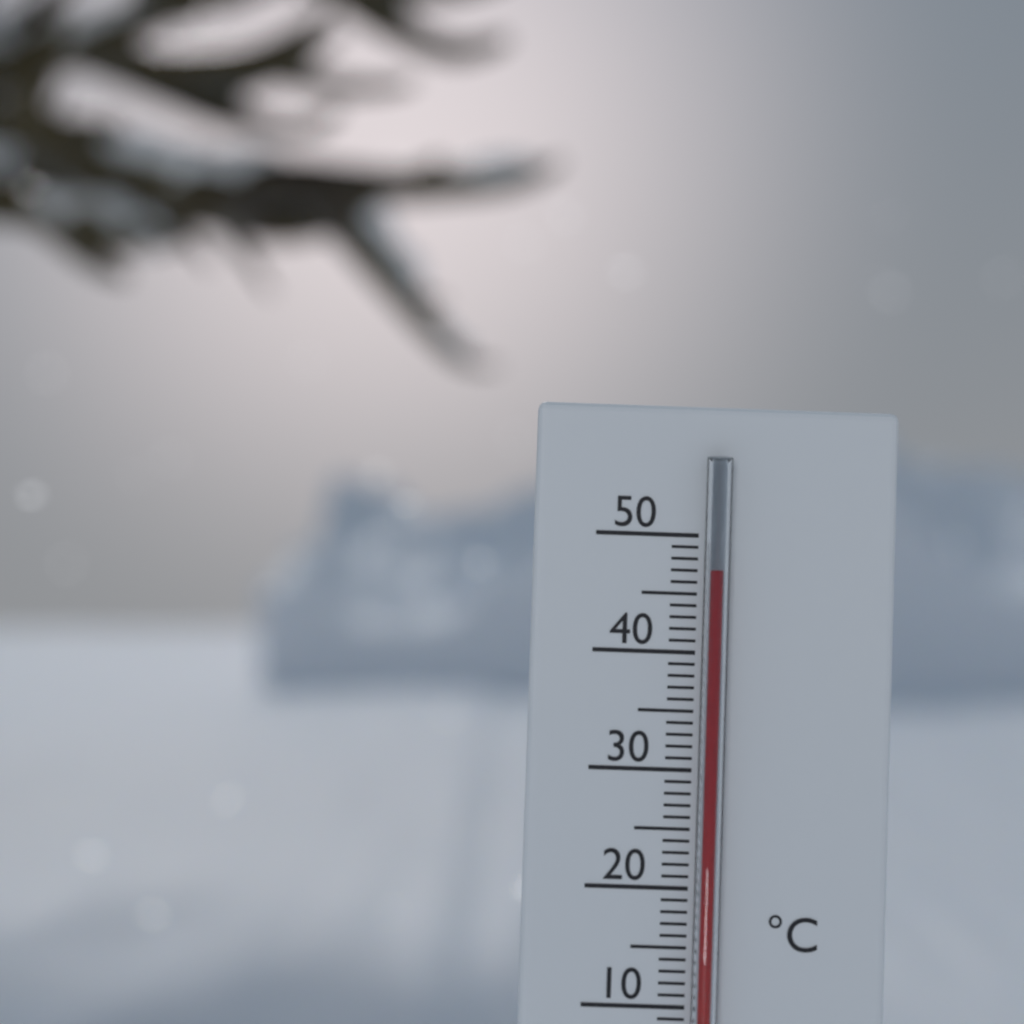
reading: 47 °C
